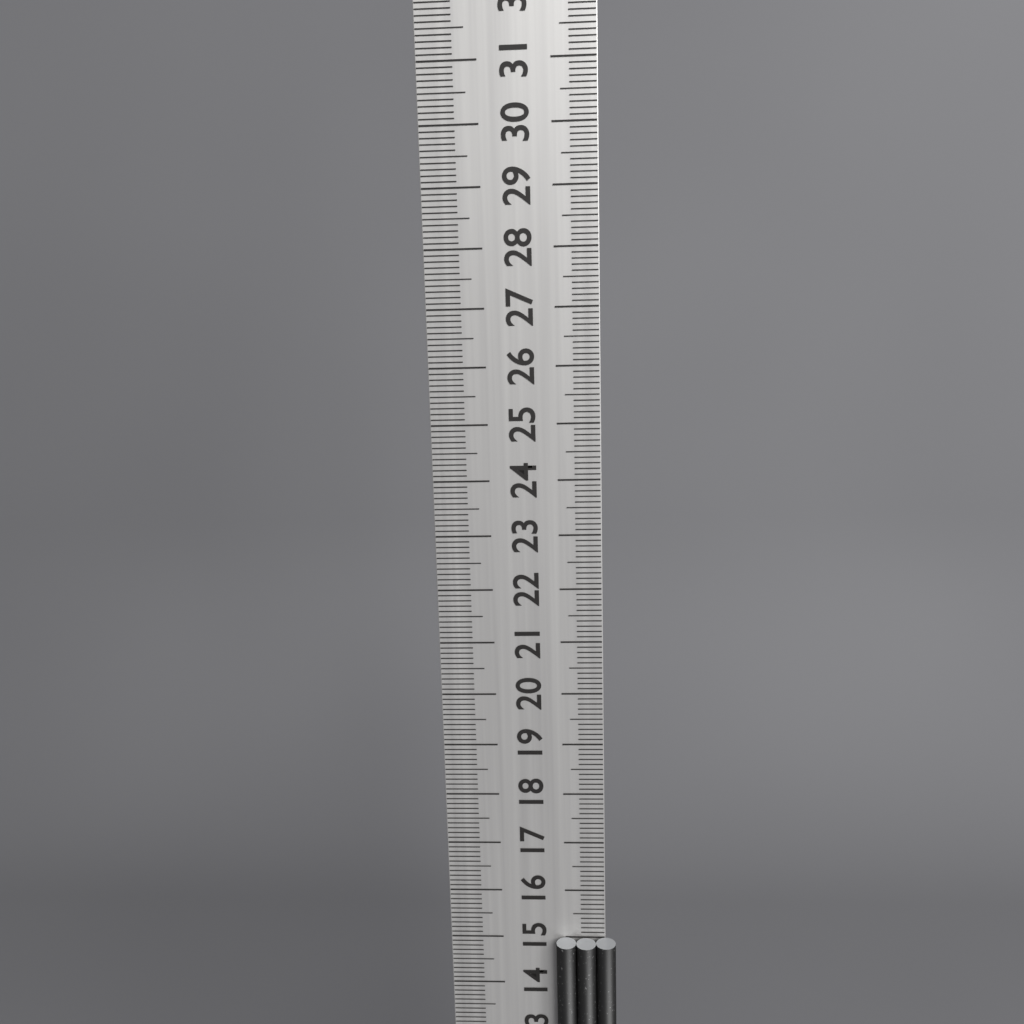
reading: 15.0 cm
